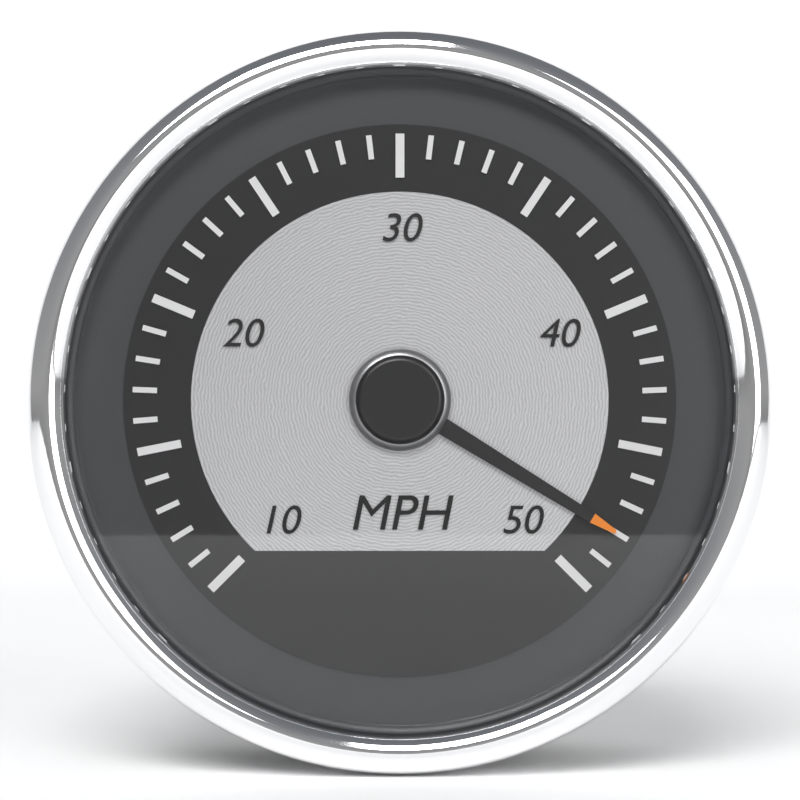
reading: 48 mph
